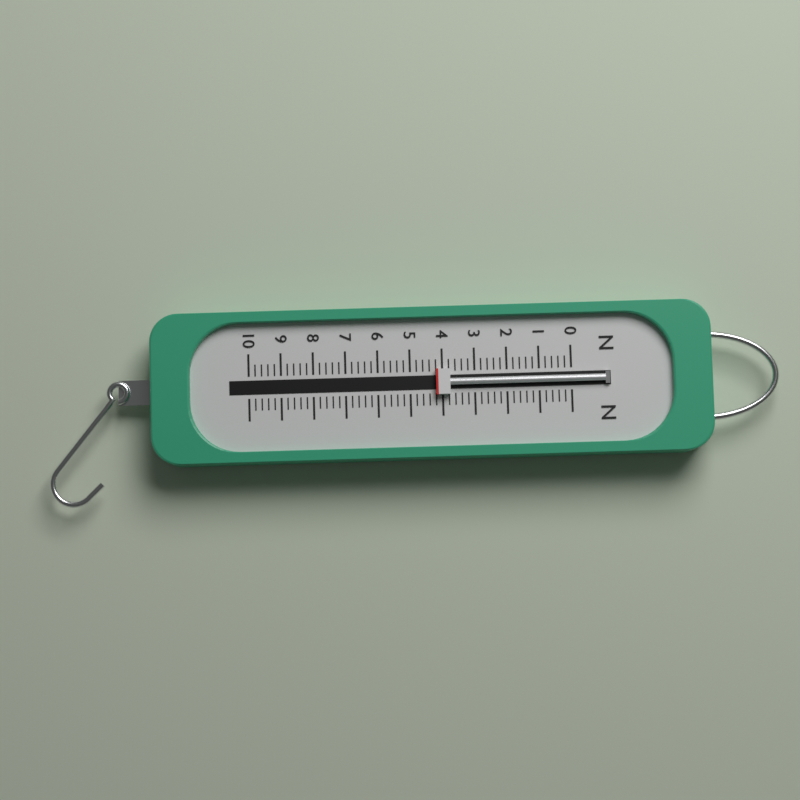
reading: 4.2 N
